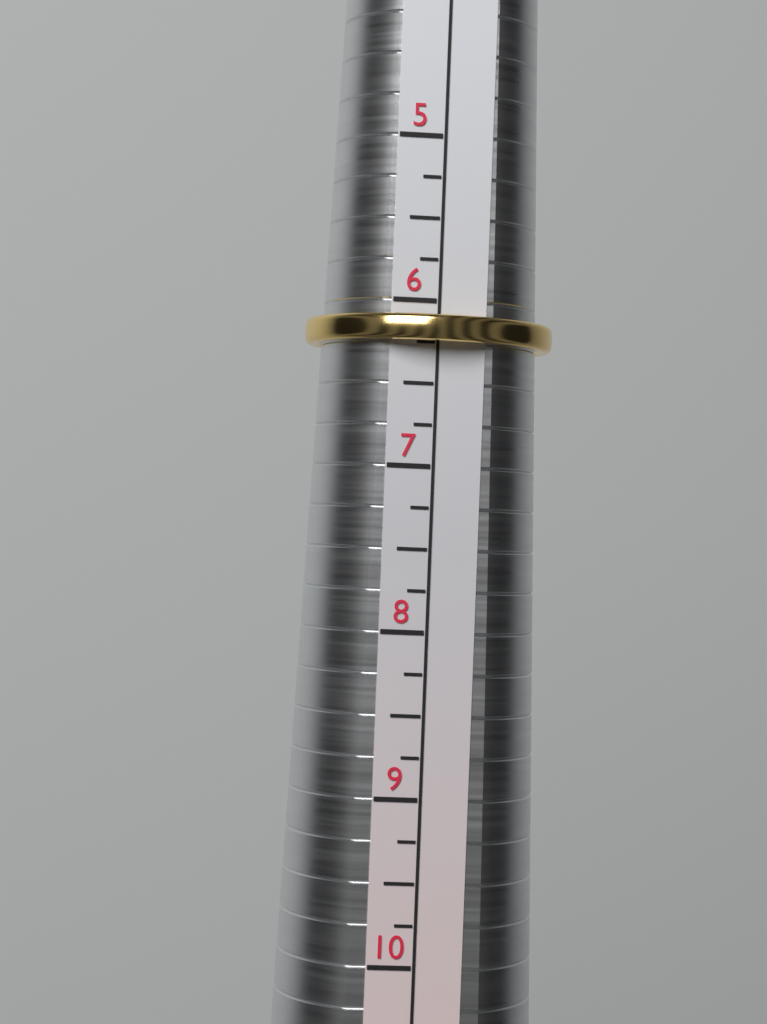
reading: 6.25 (no unit)
